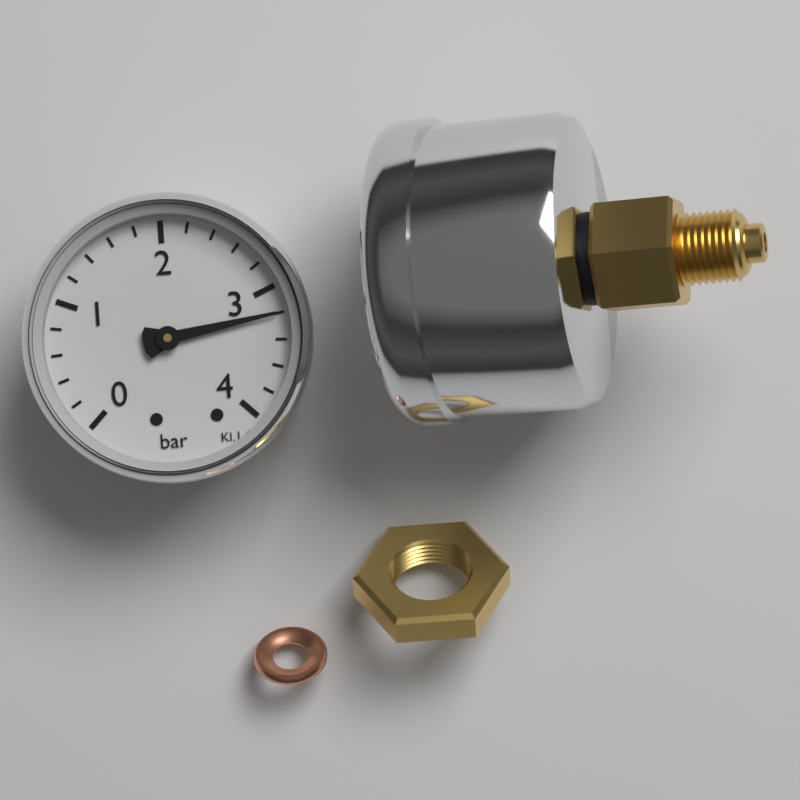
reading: 3.2 bar
